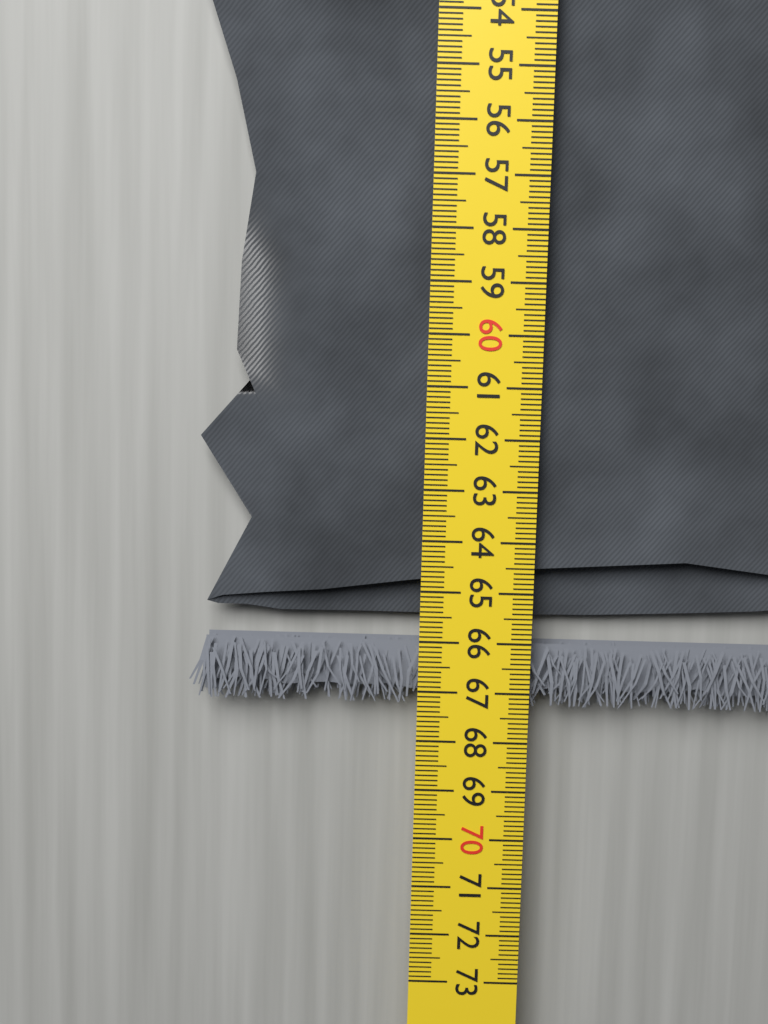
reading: 67.3 cm
